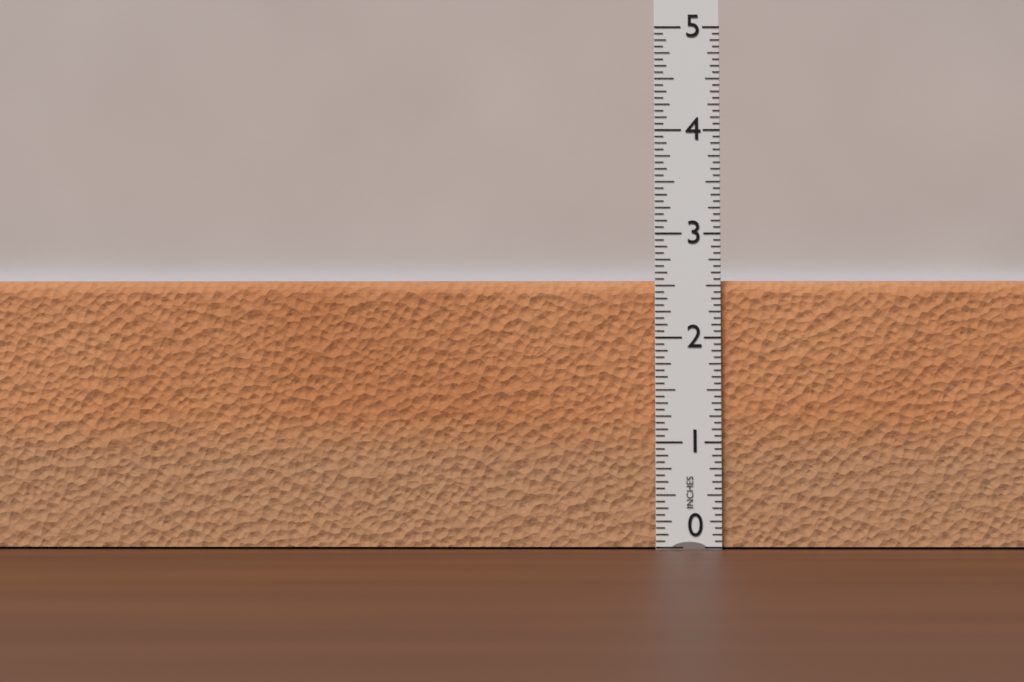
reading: 2.5625 in
